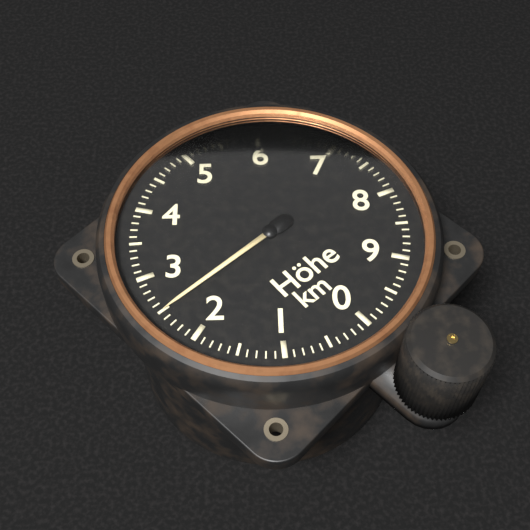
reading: 2.5 km
